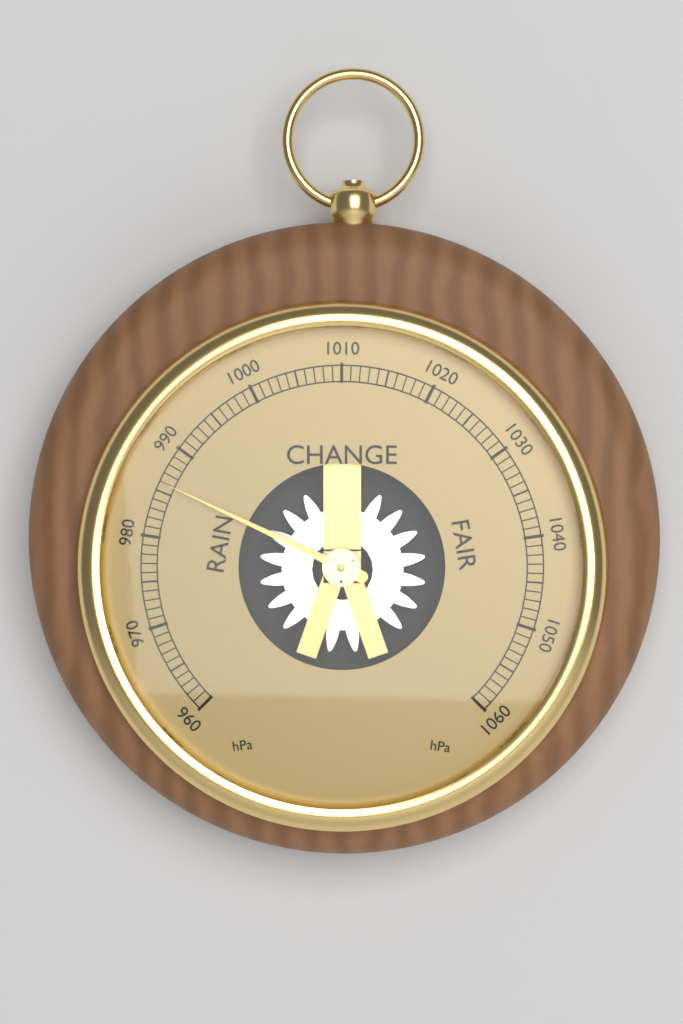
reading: 986 hPa
